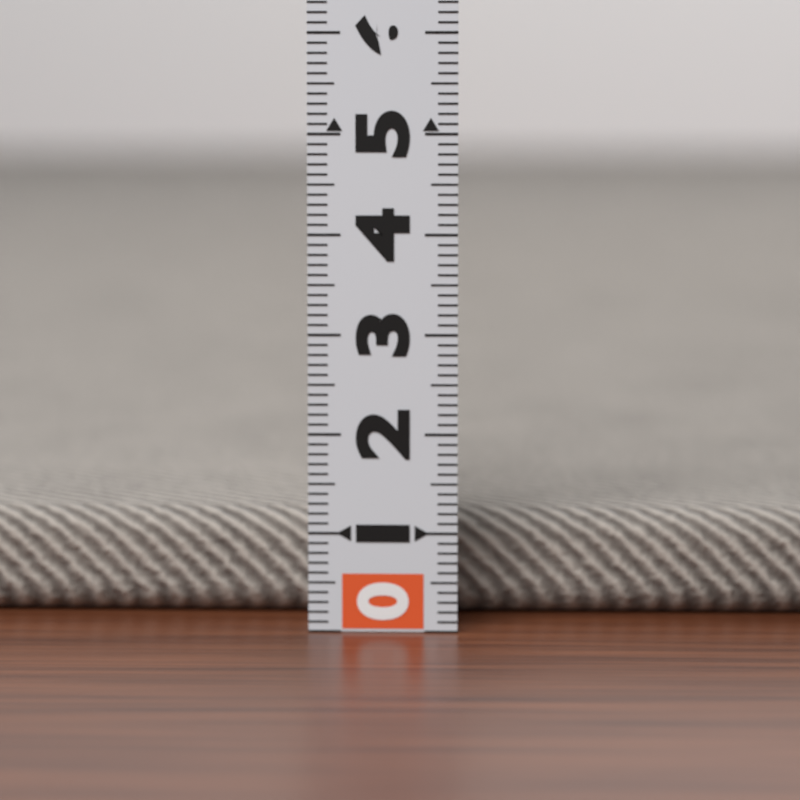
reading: 1.1 (no unit)
